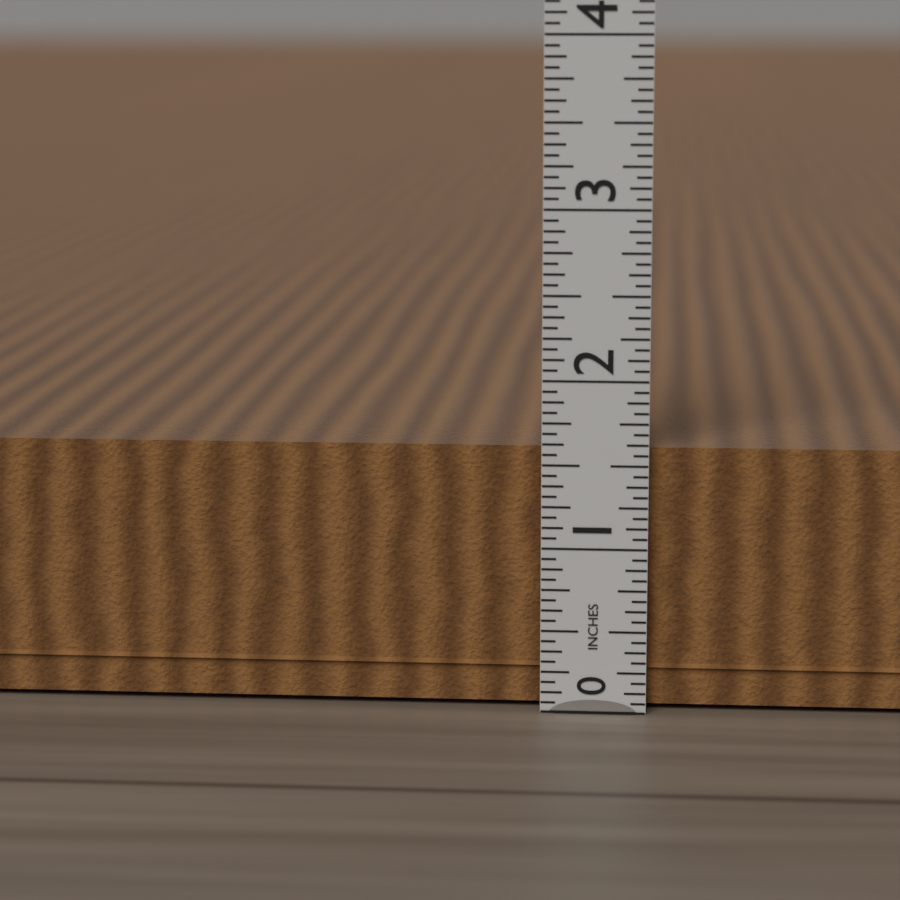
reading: 1.6250 in
